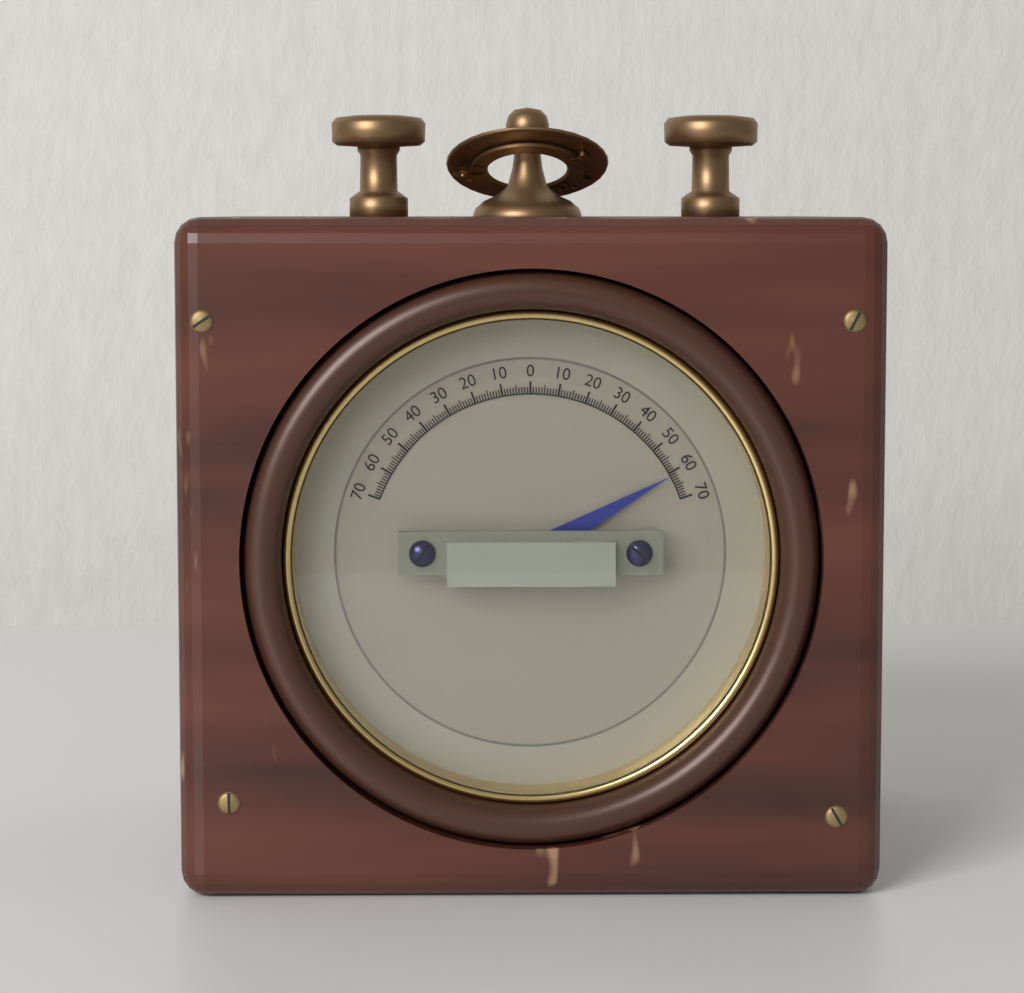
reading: 61 (no unit)
